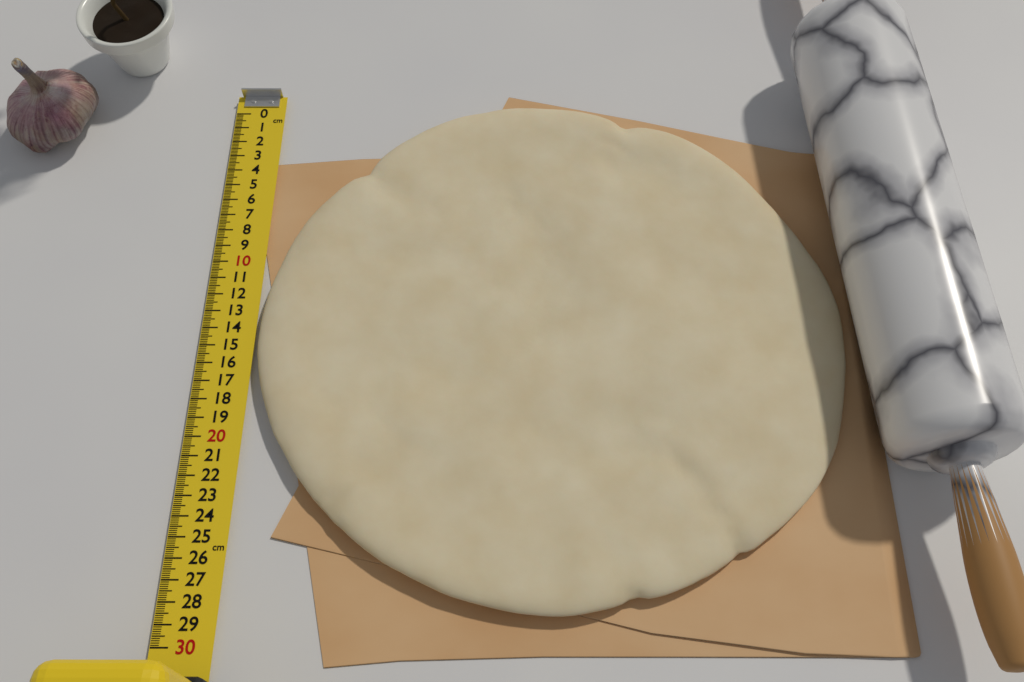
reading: 28.7 cm
